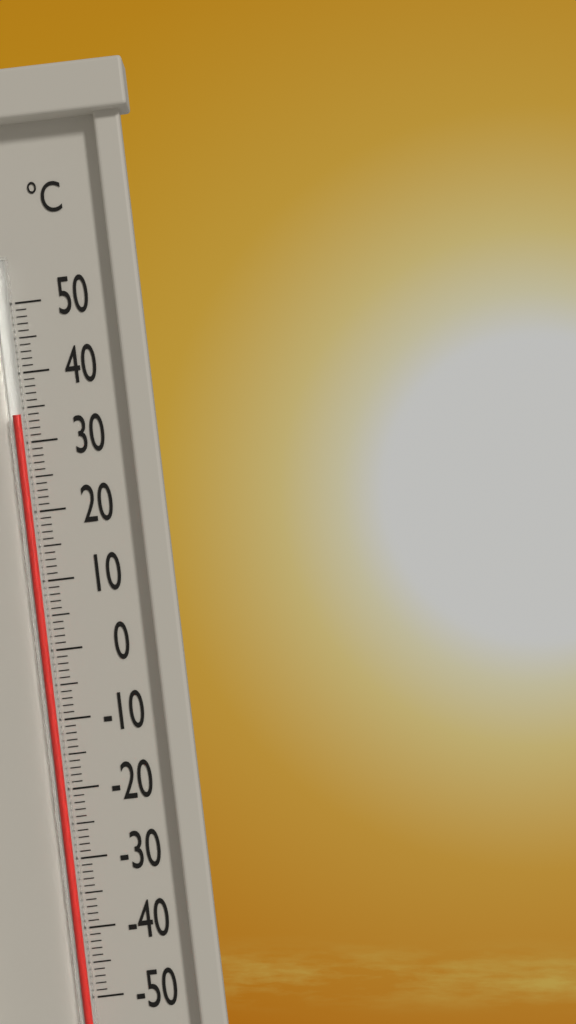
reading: 34 °C
